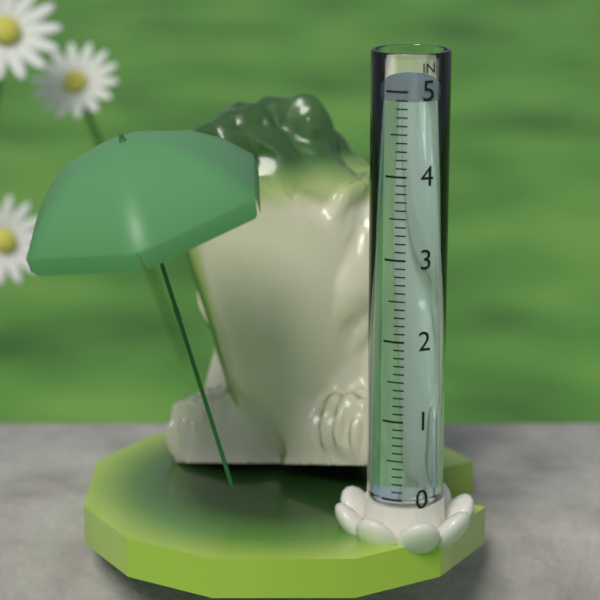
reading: 4.9 in
